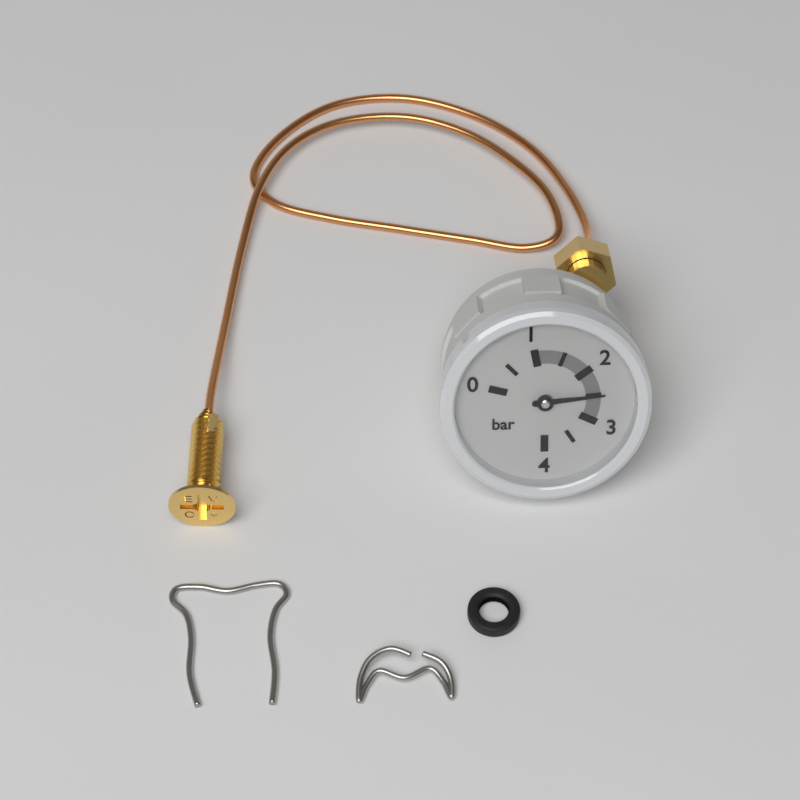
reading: 2.5 bar
